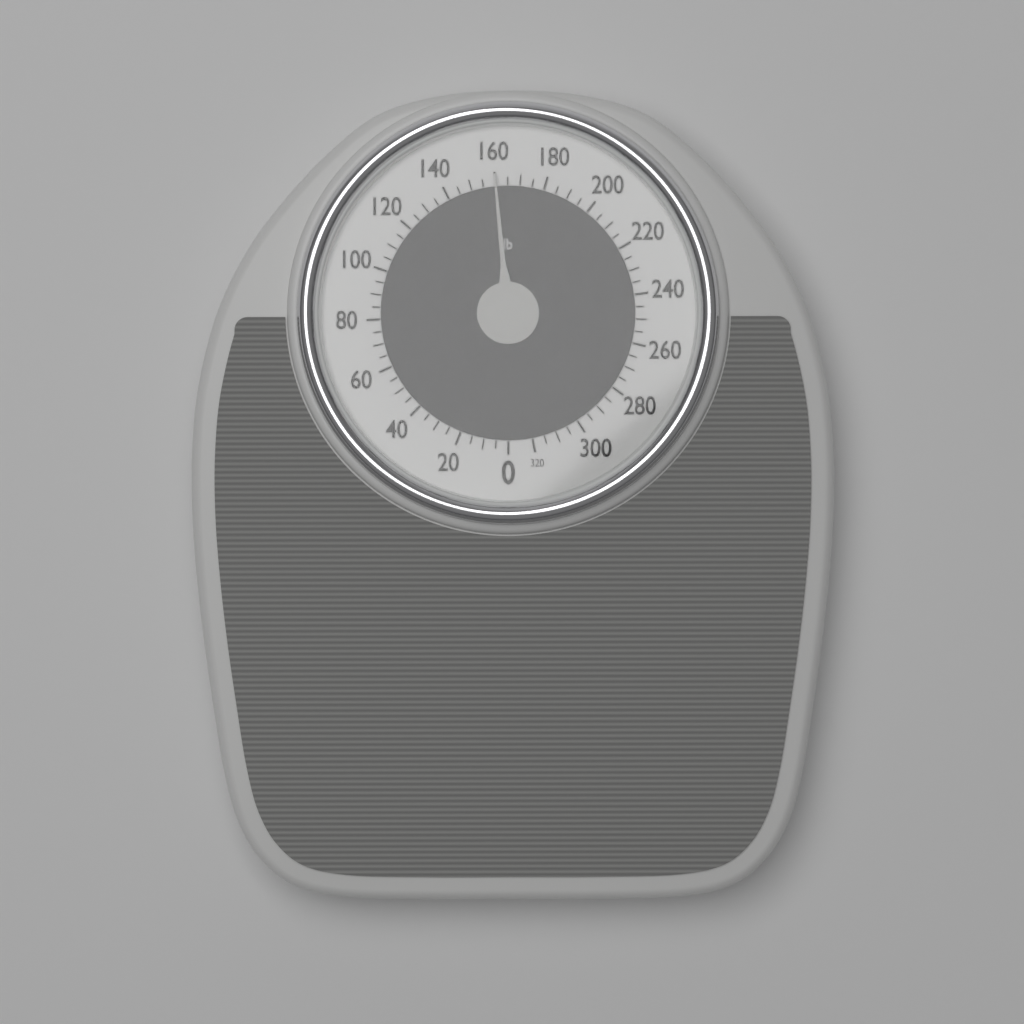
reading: 160 lb
